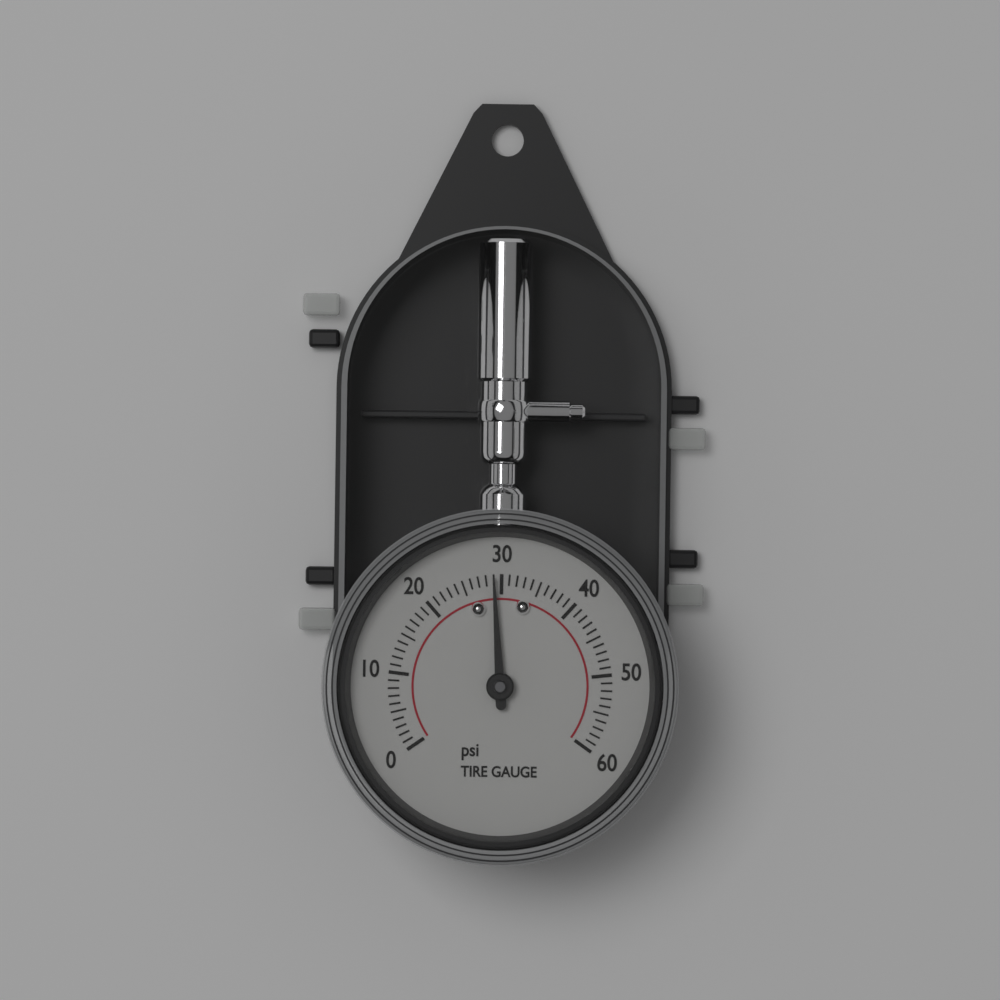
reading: 29 psi
